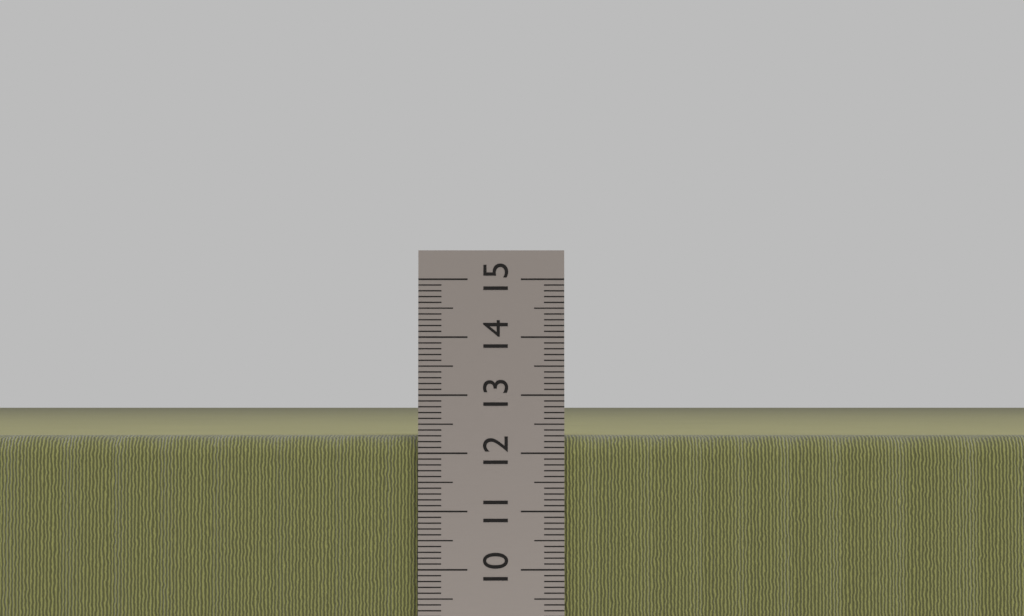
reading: 12.3 cm
